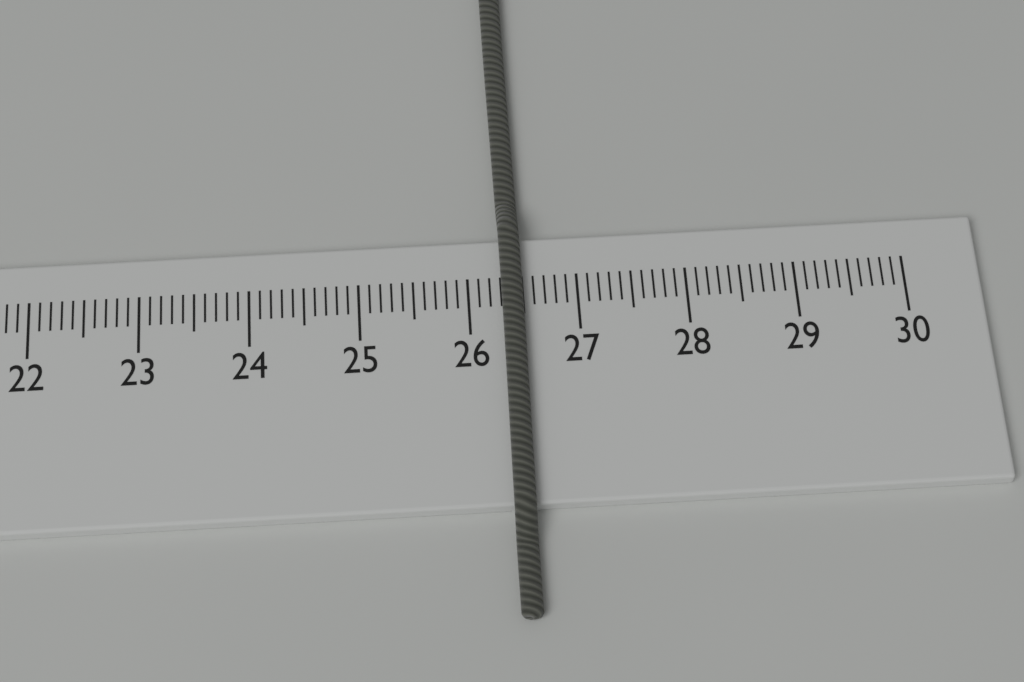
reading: 26.5 cm
